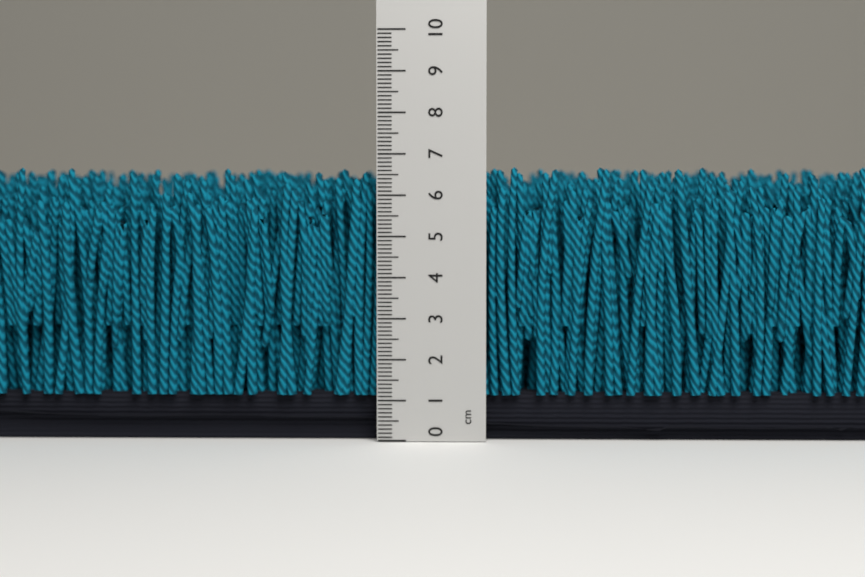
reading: 6.7 cm
